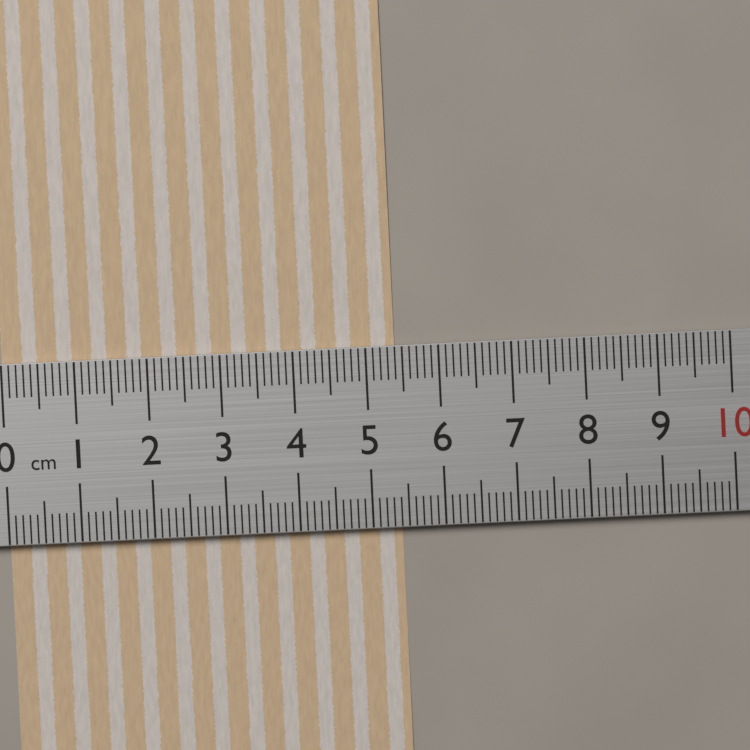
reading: 5.4 cm
